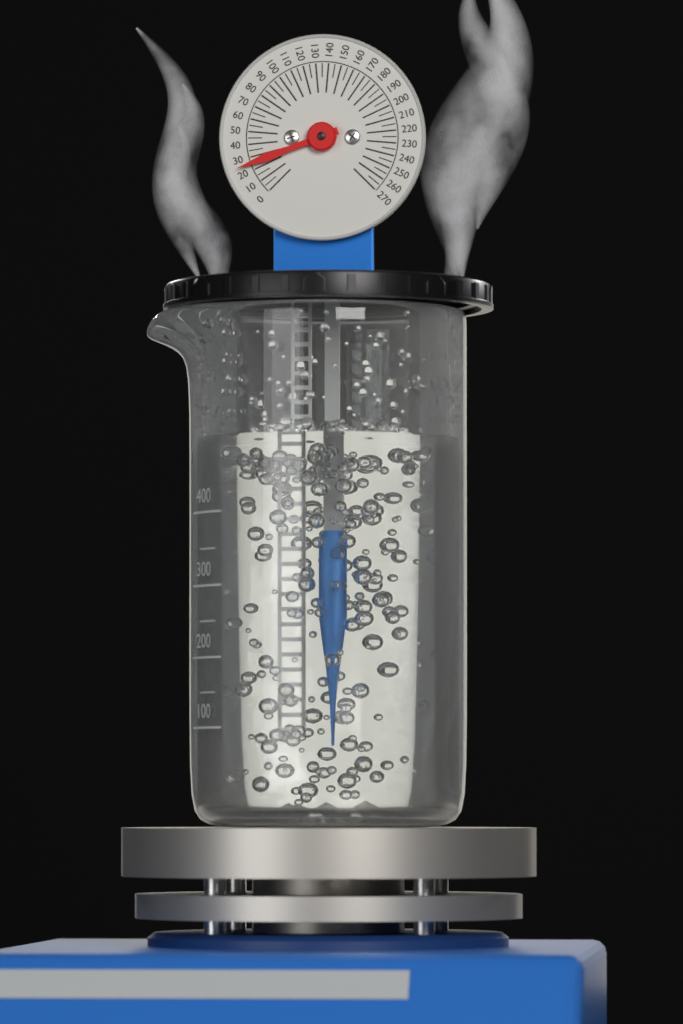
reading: 25 (no unit)
